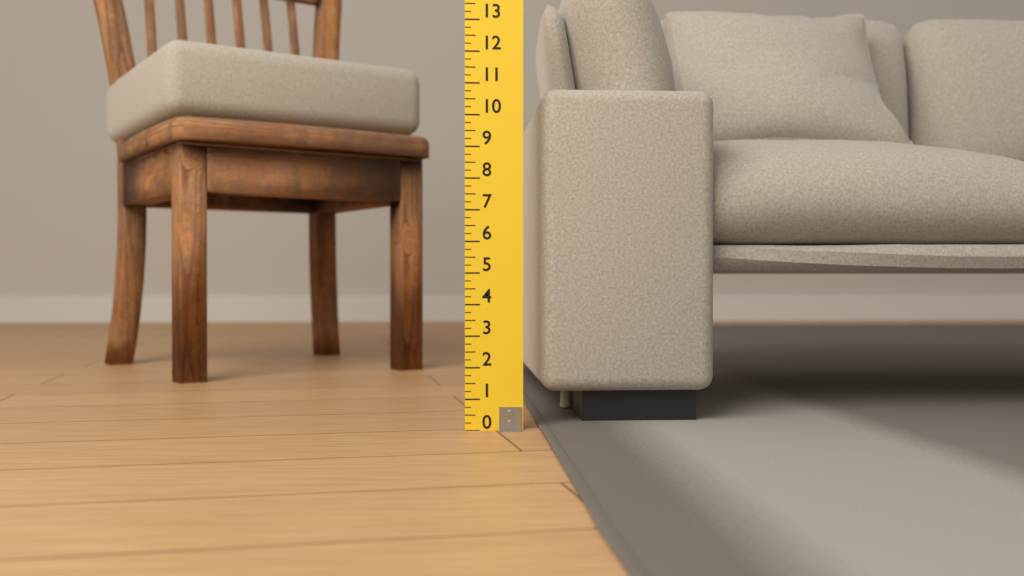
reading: 11.00 (no unit)
